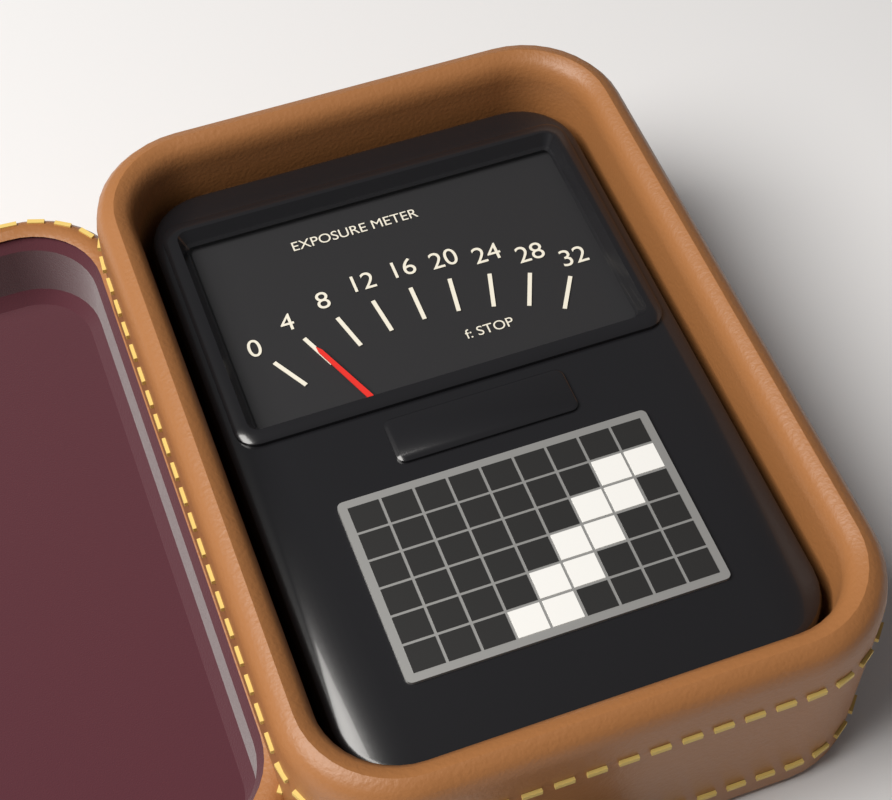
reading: 4 f: STOP
